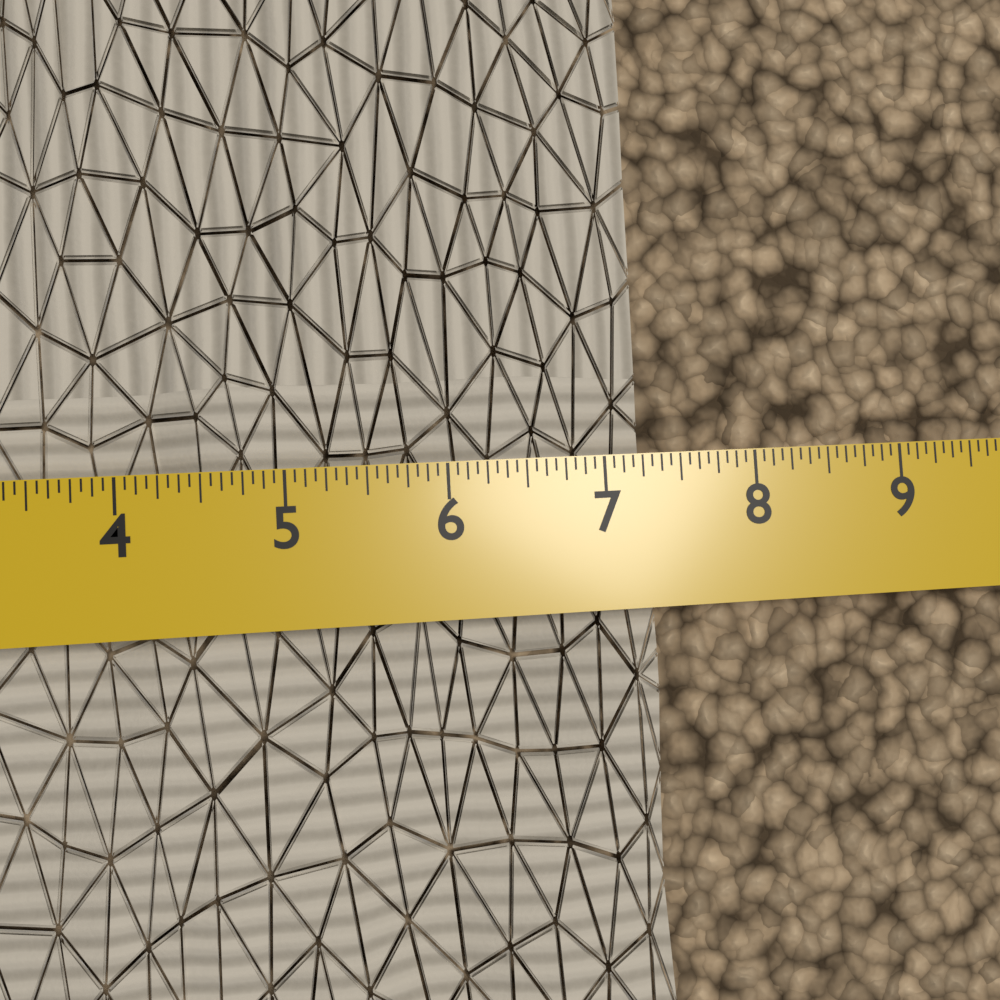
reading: 7.3125 in
